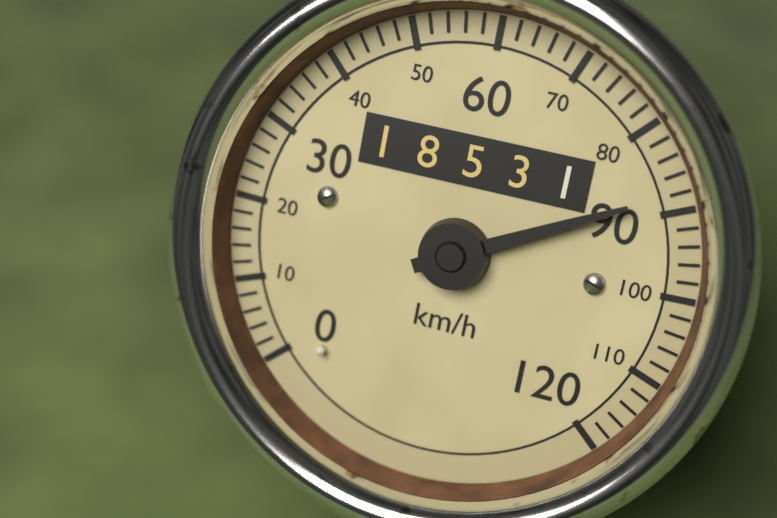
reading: 88 km/h
